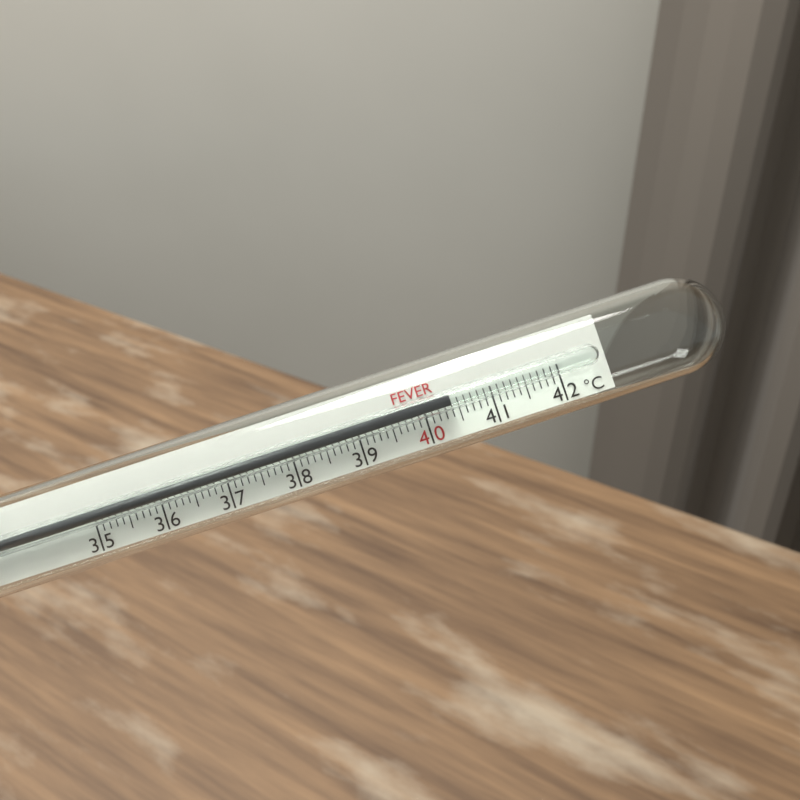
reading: 40.4 °C
